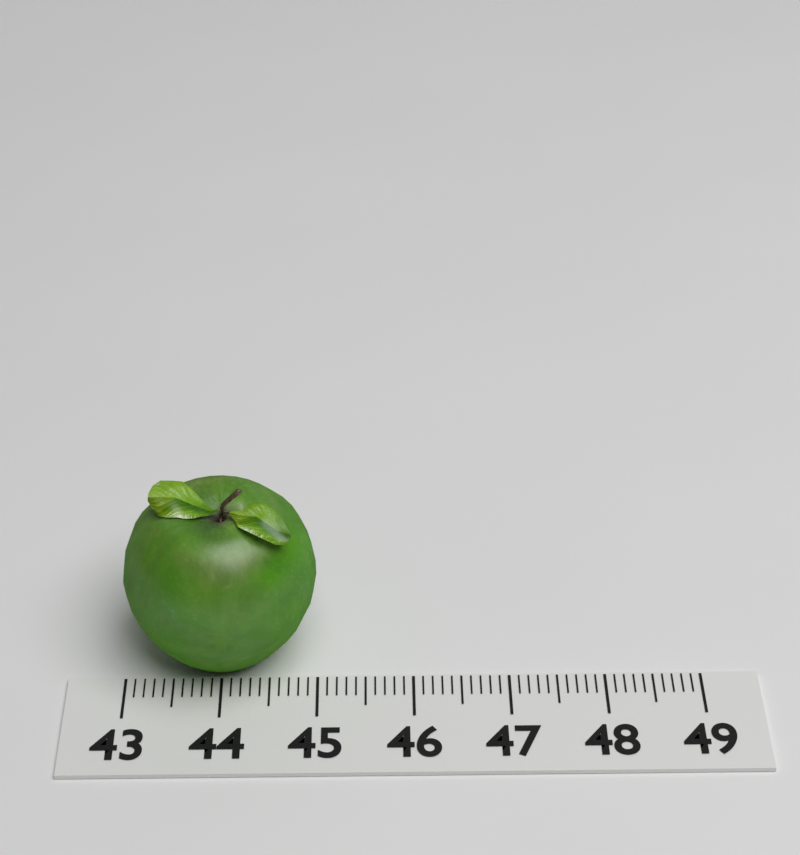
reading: 45.0 (no unit)
